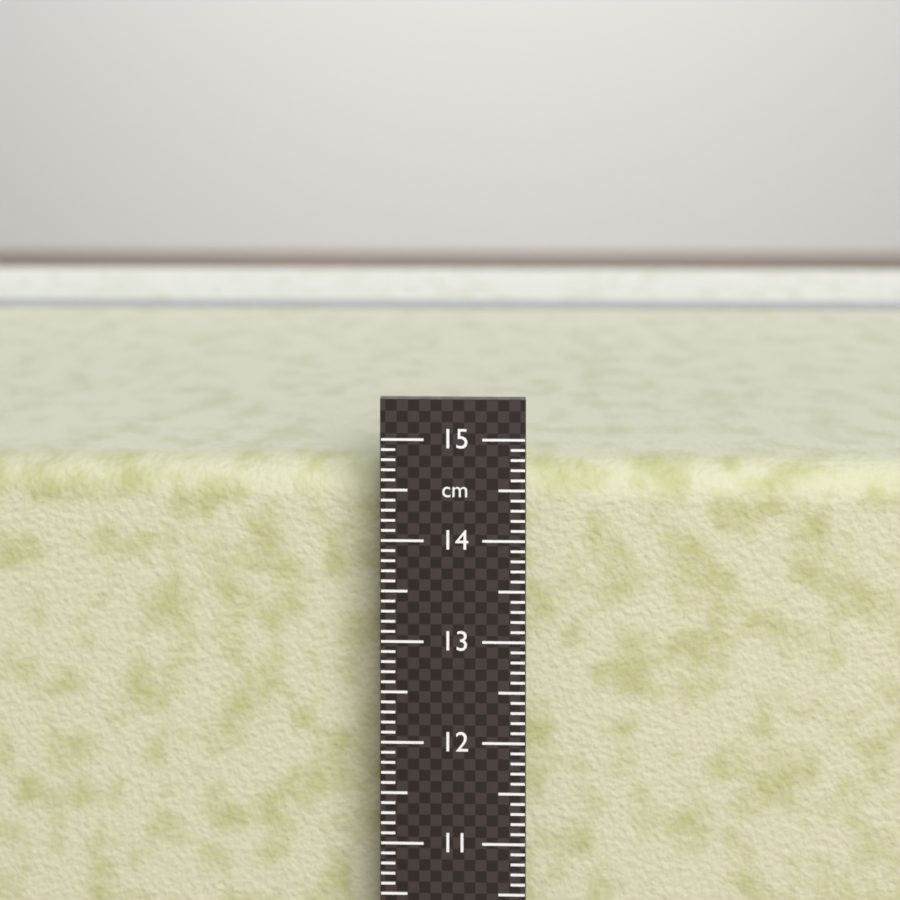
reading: 14.6 cm
